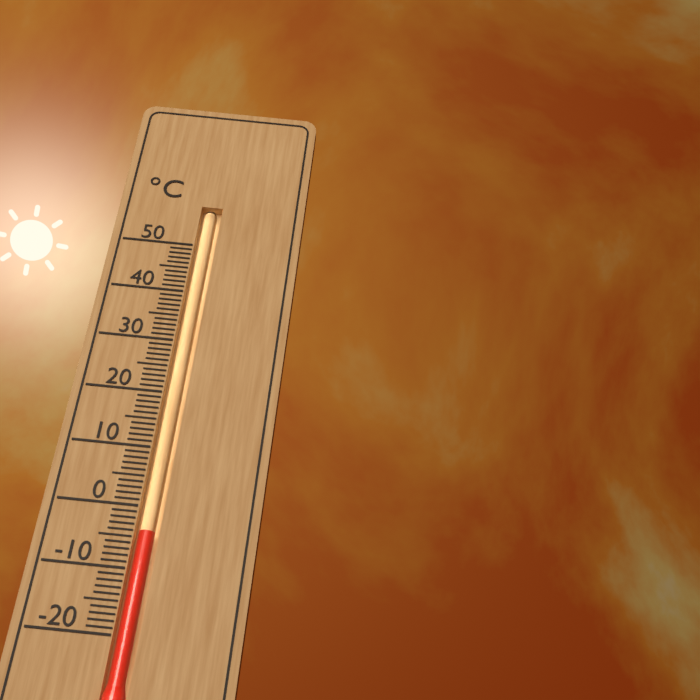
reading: -4 °C
